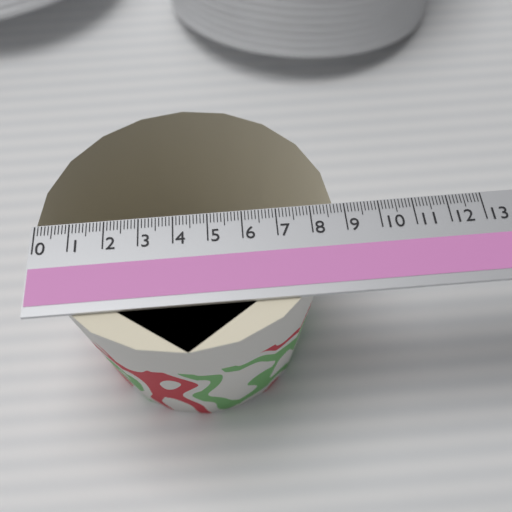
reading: 8.7 (no unit)
